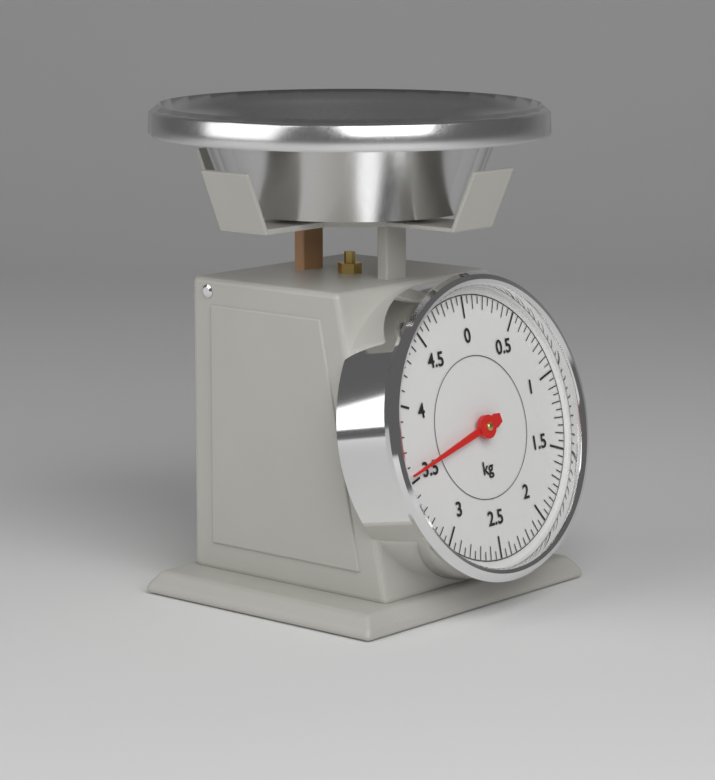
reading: 3.55 kg
